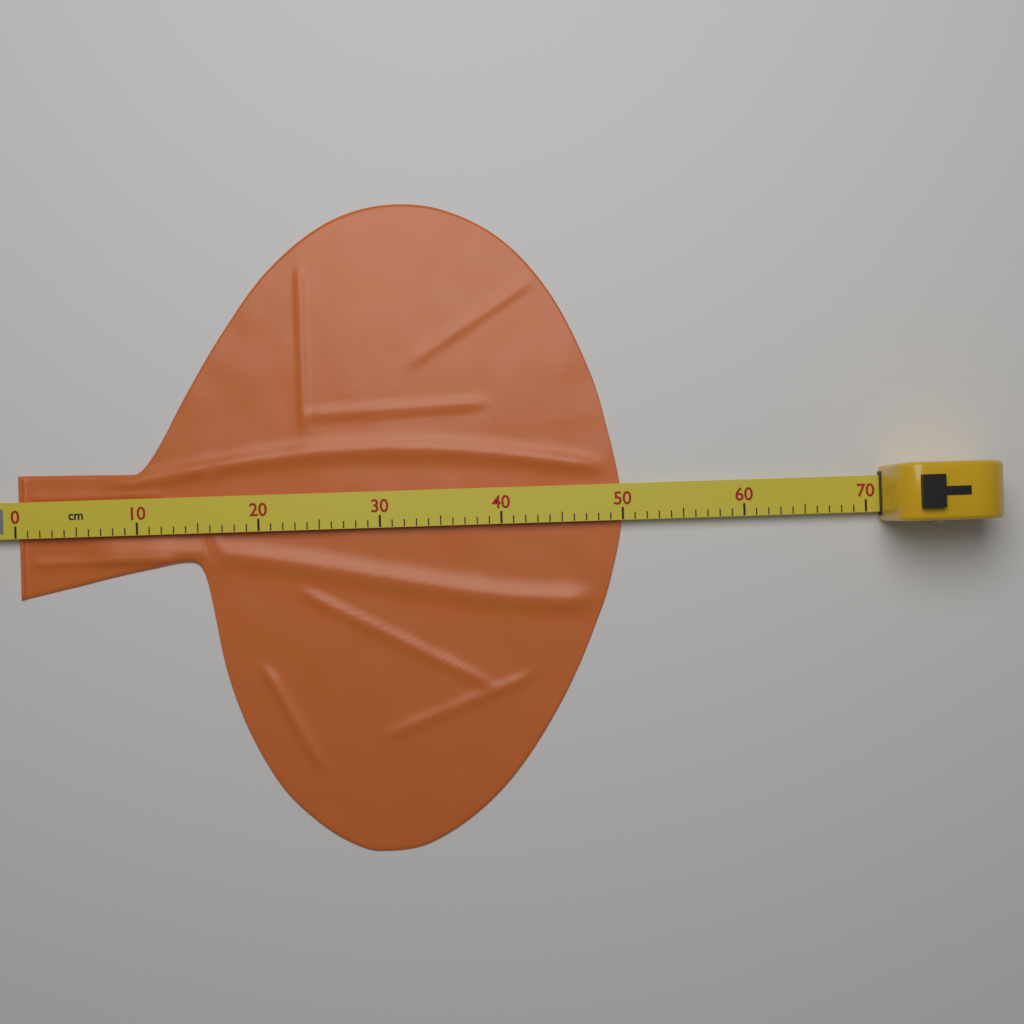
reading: 50 cm
